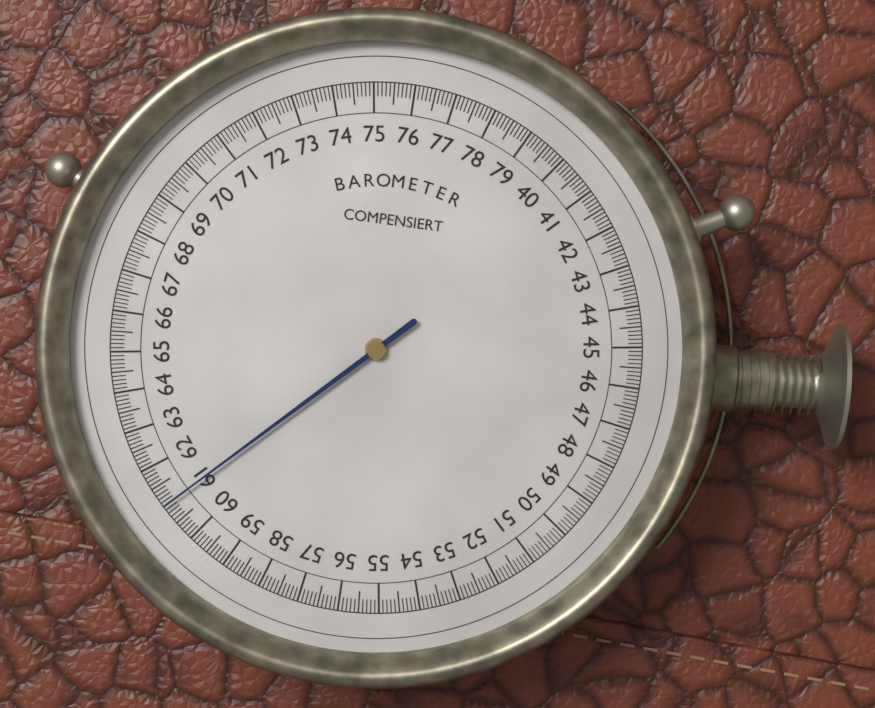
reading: 61.0 (no unit)
